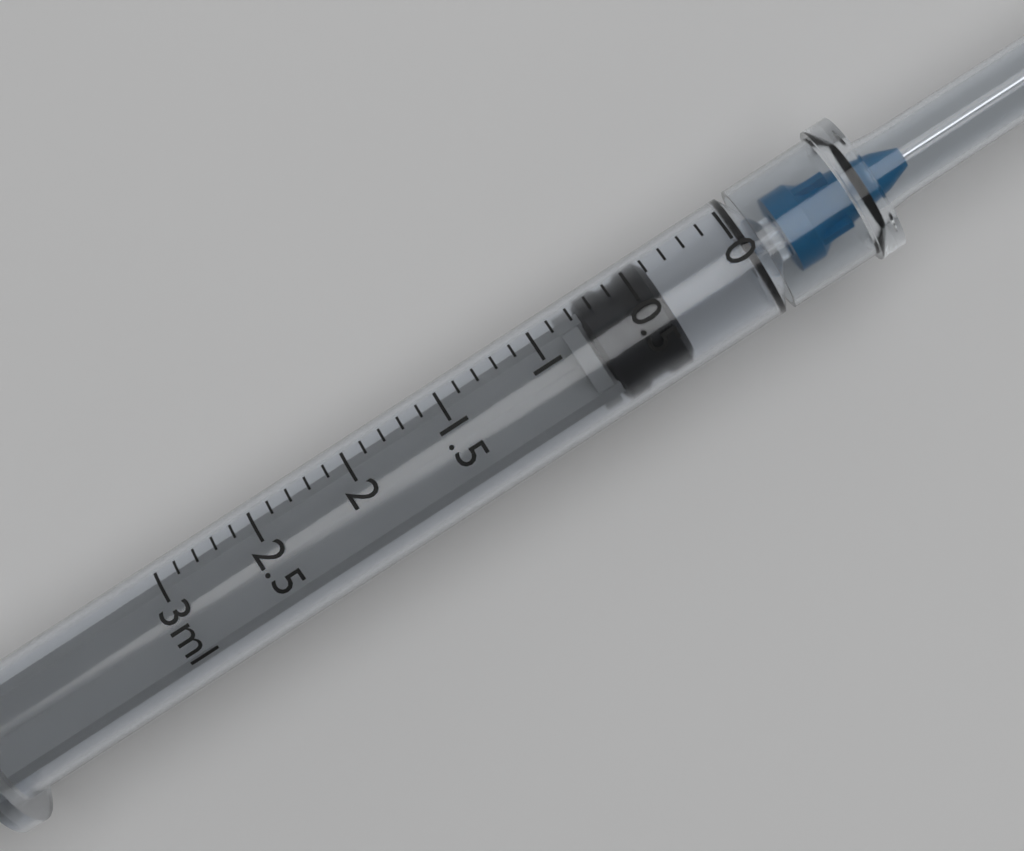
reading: 0.4 ml
